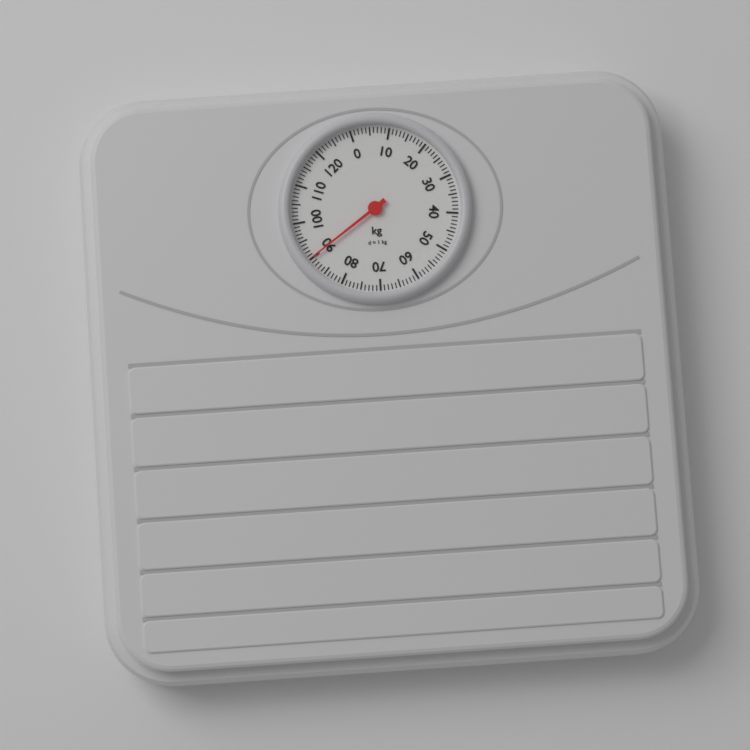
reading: 90 kg
